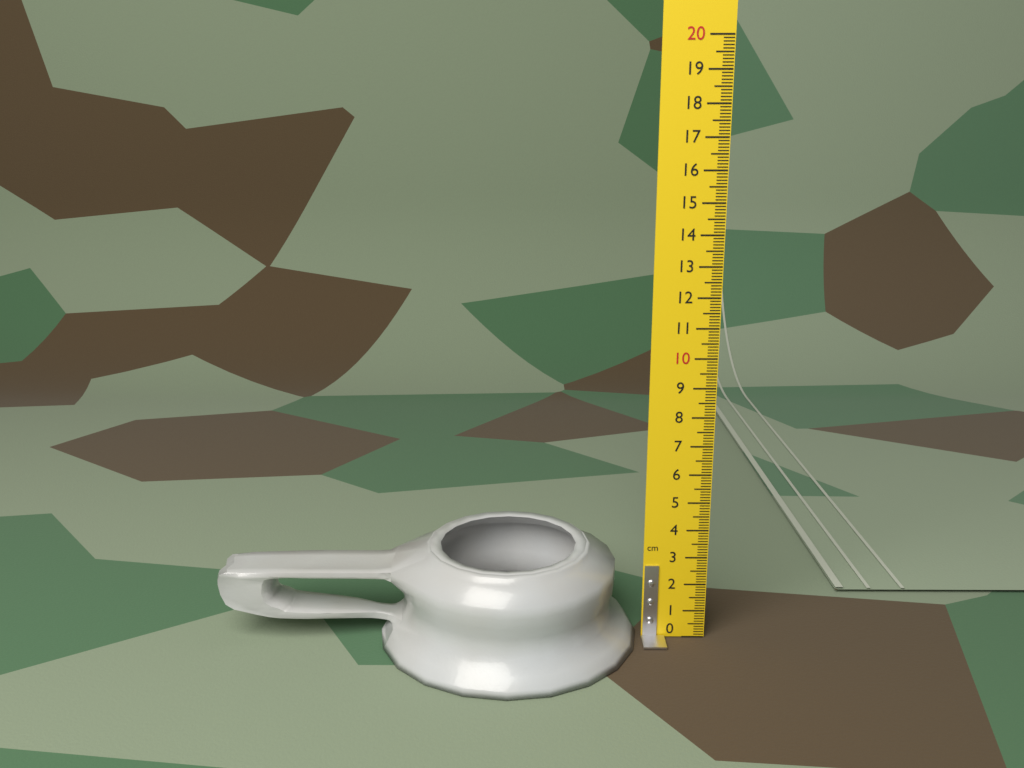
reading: 3.4 cm
